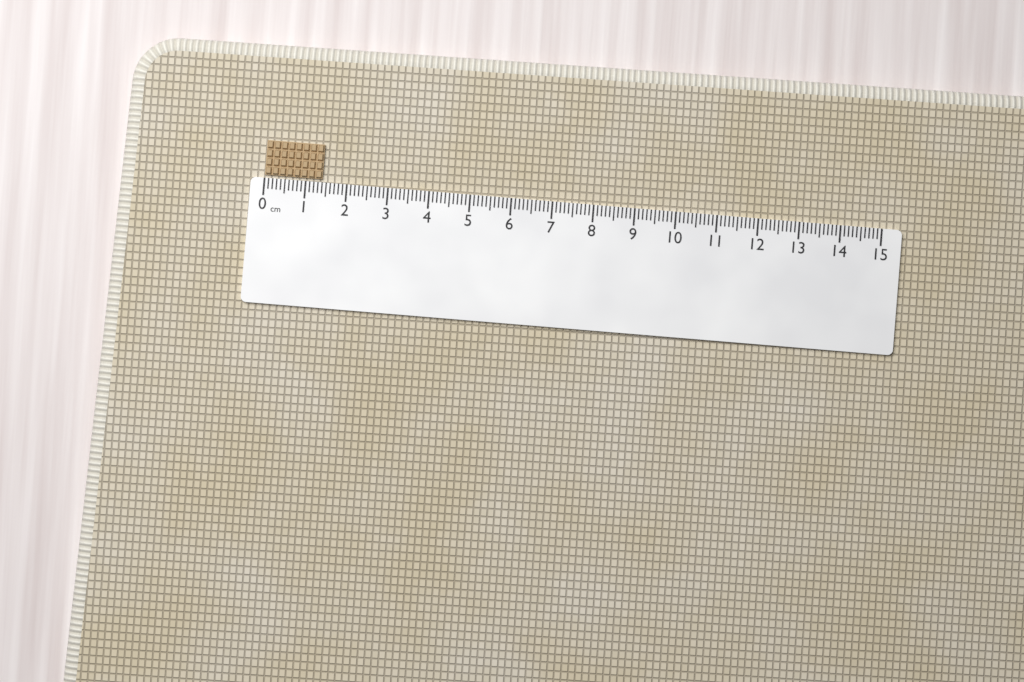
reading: 1.4 cm
